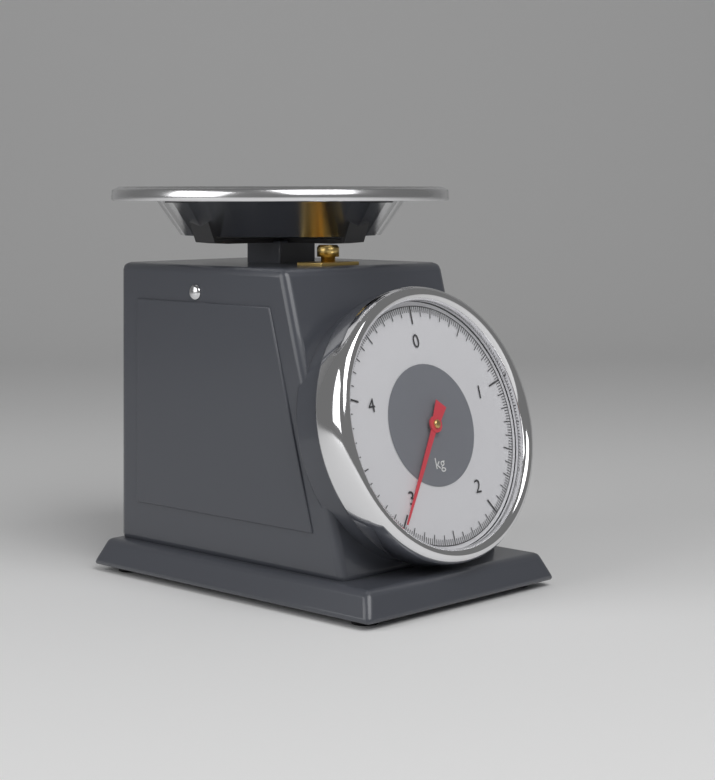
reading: 3.00 kg
